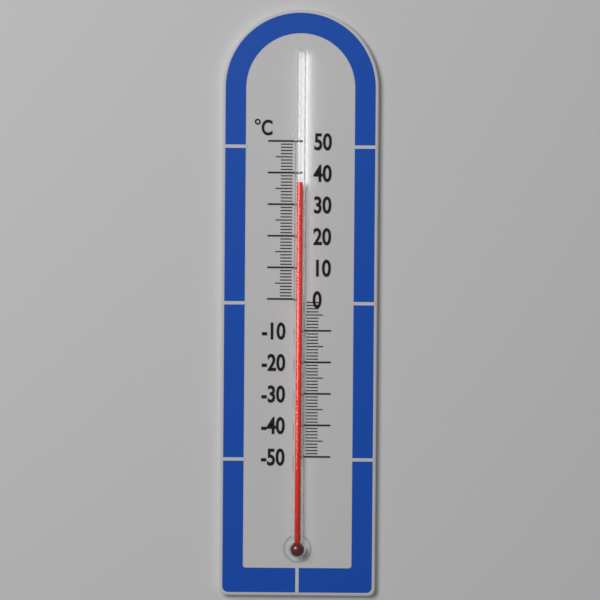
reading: 37 °C
